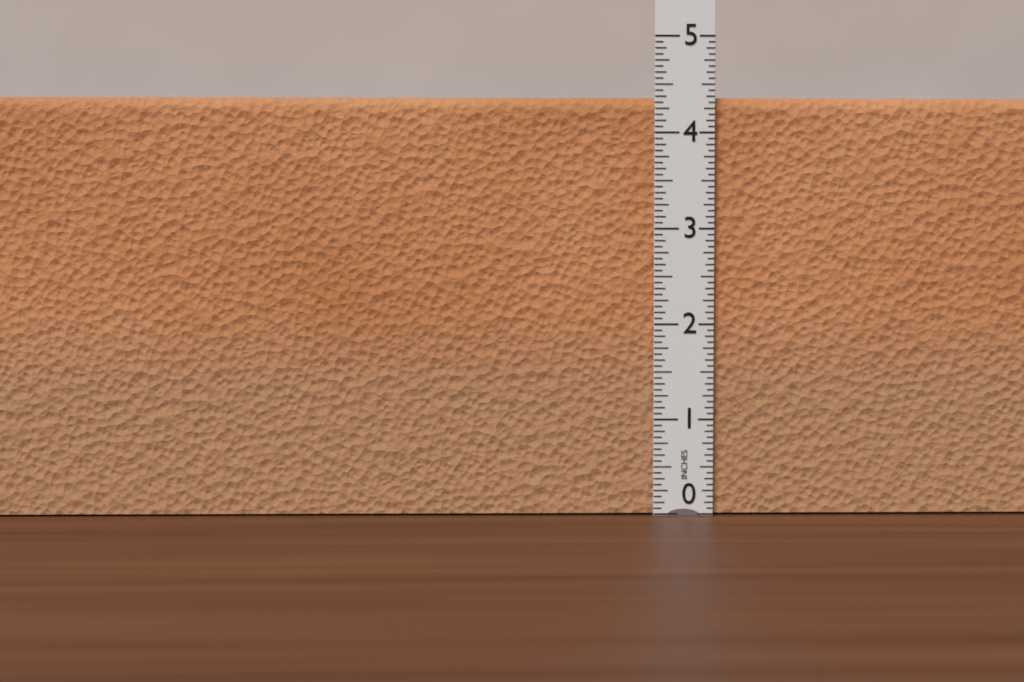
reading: 4.3750 in
